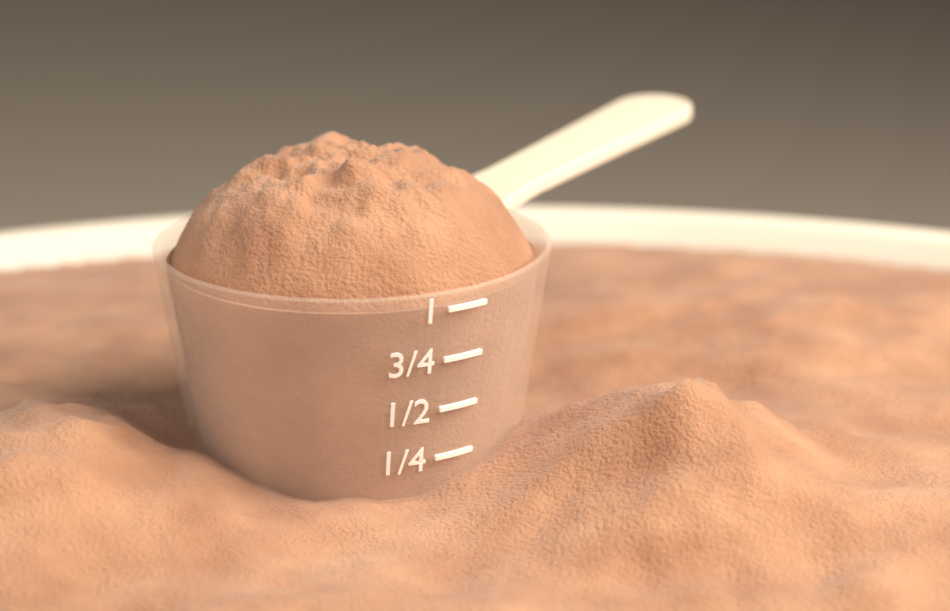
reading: 1.00 (no unit)
